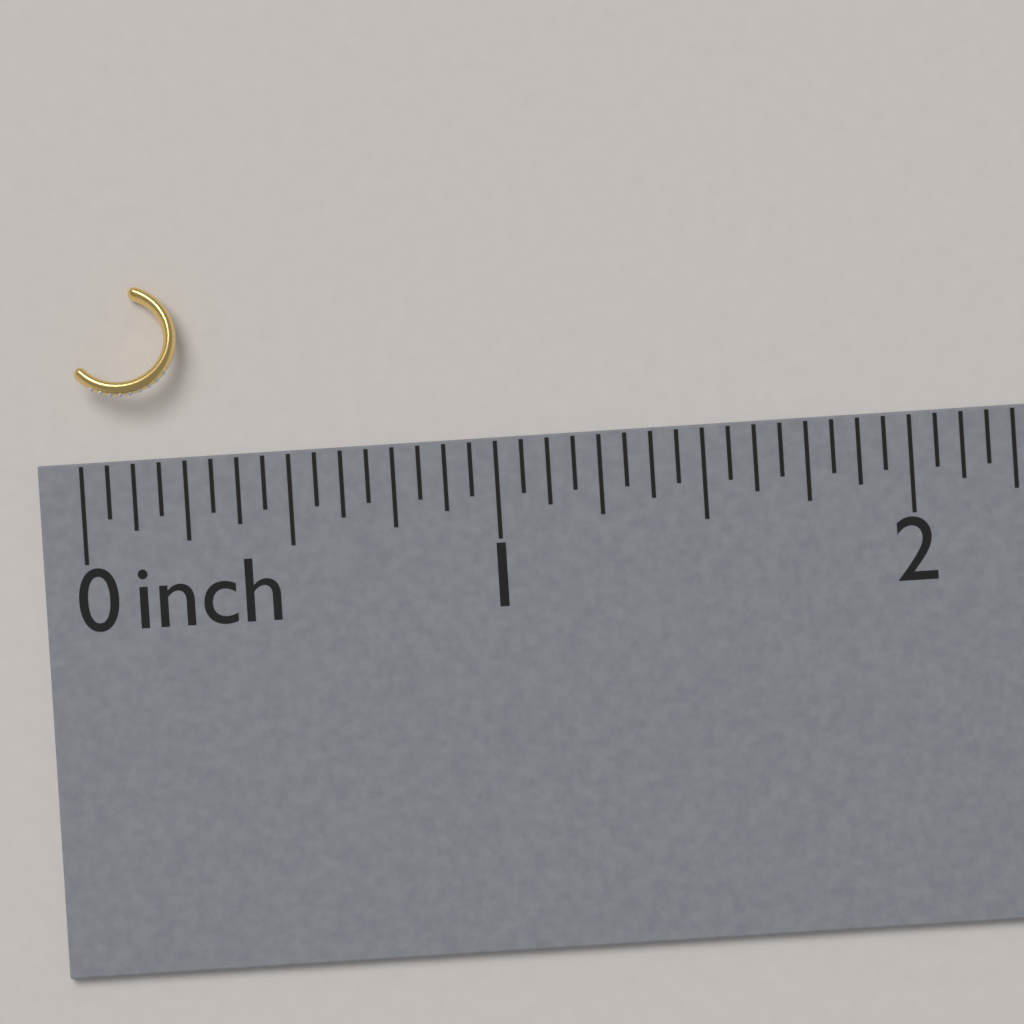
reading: 0.2500 inch
